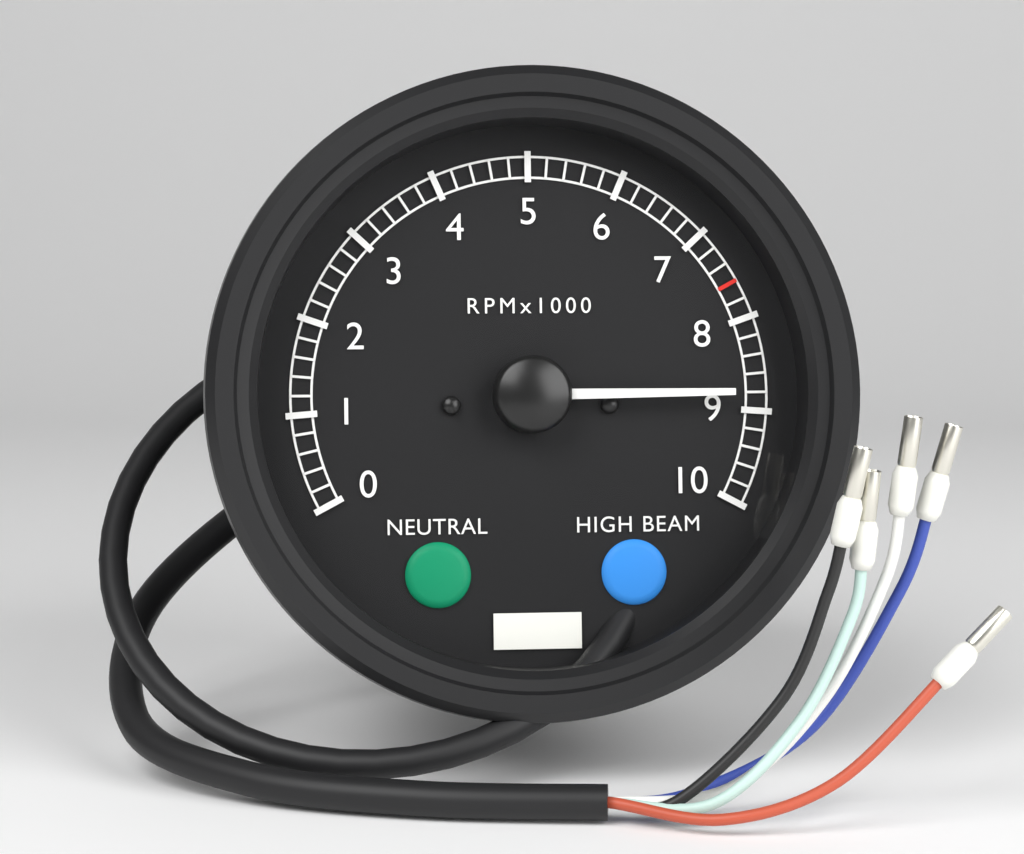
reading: 8800 RPM
